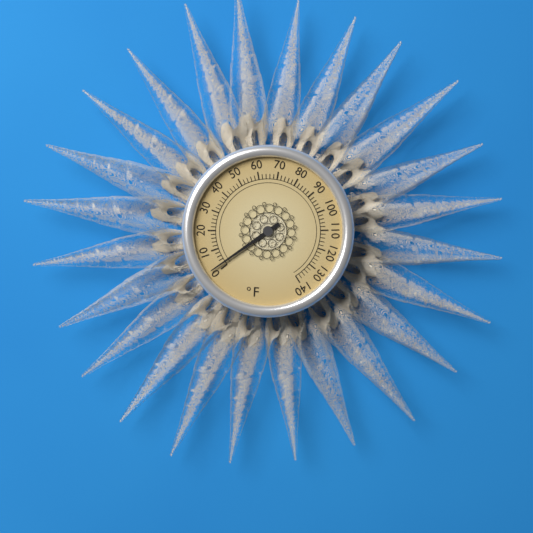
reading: 2 °F
